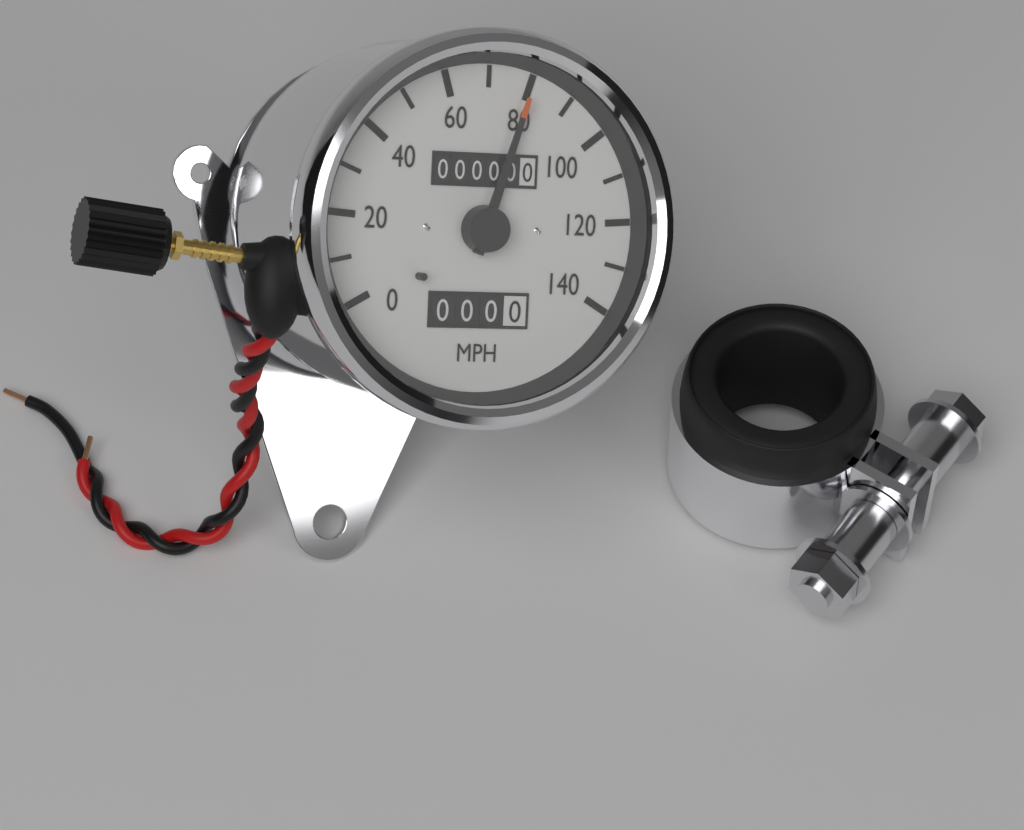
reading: 80 MPH
